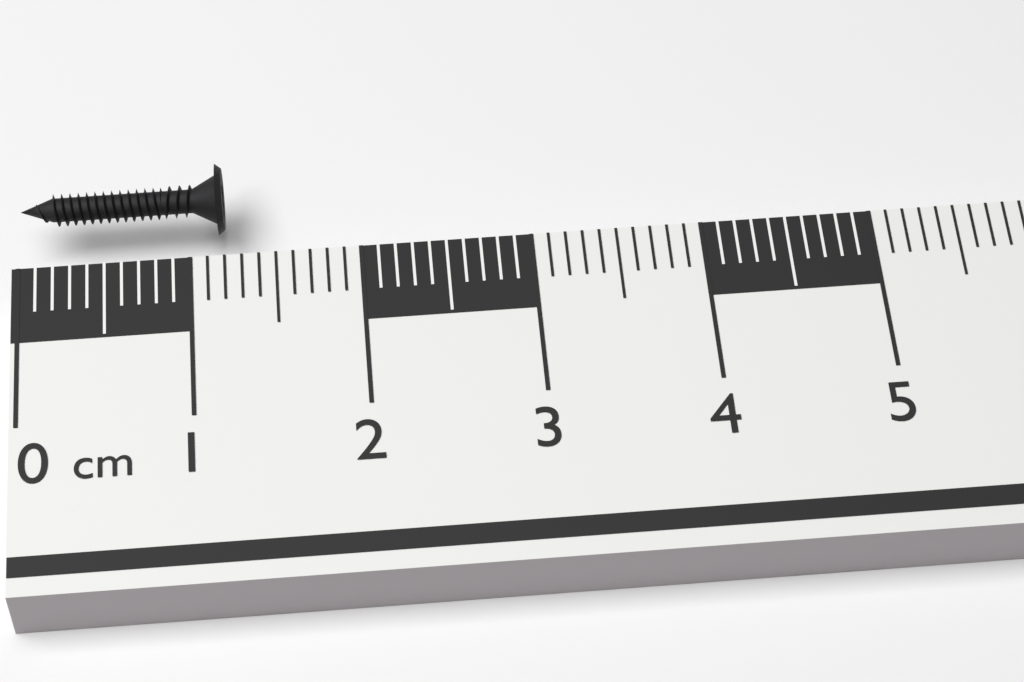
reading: 1.2 cm
